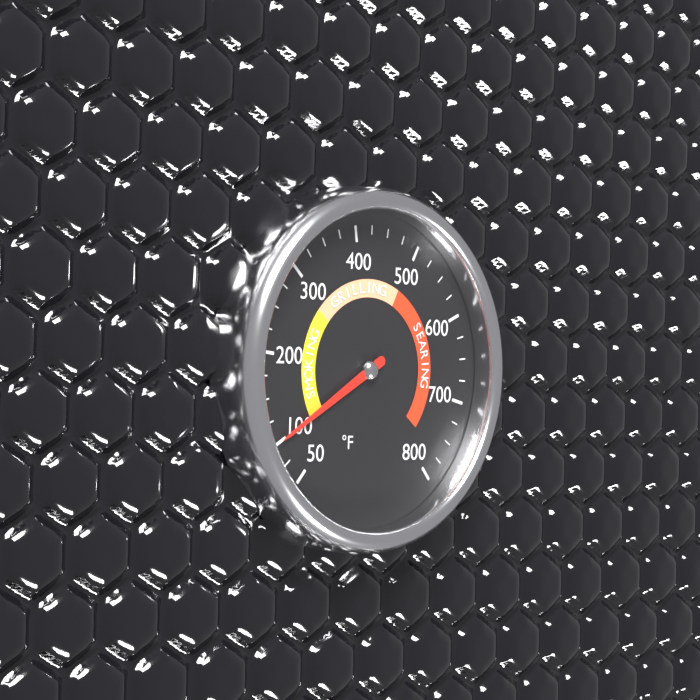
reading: 100 °F
